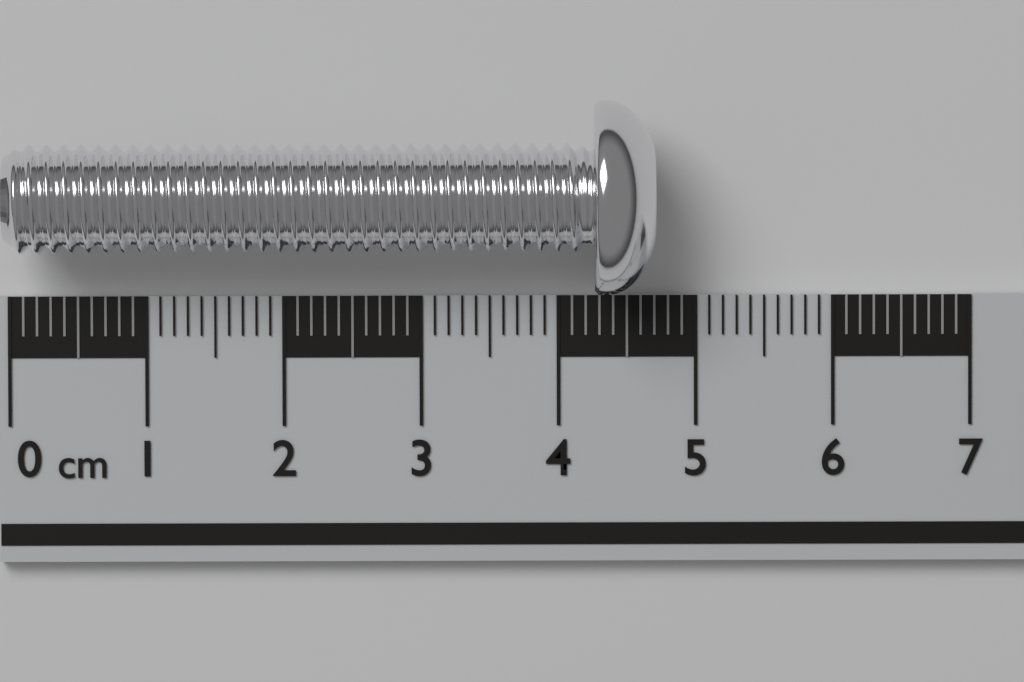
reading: 4.7 cm
